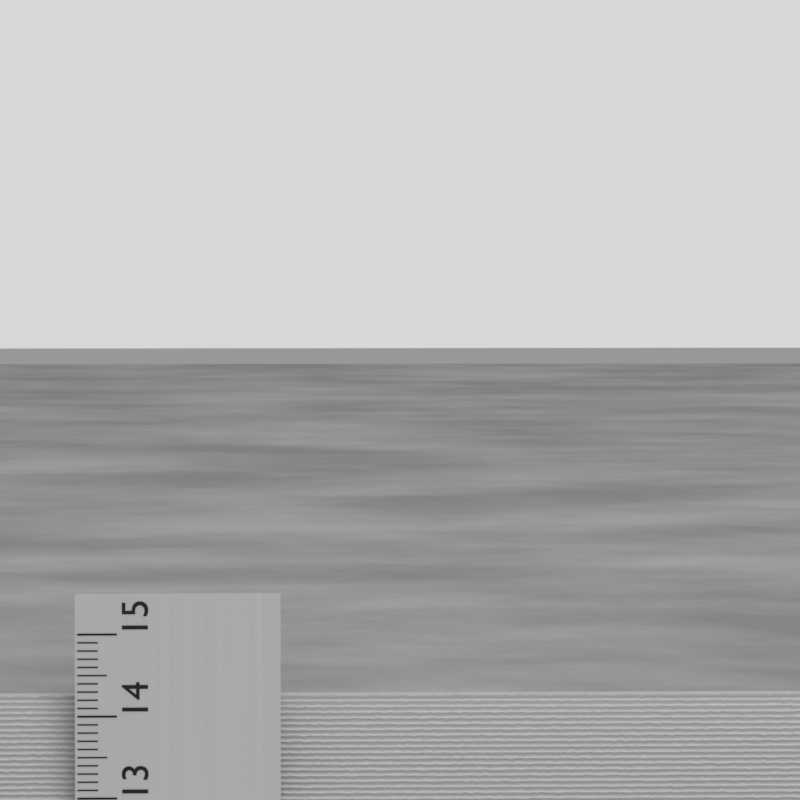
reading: 14.2 cm
